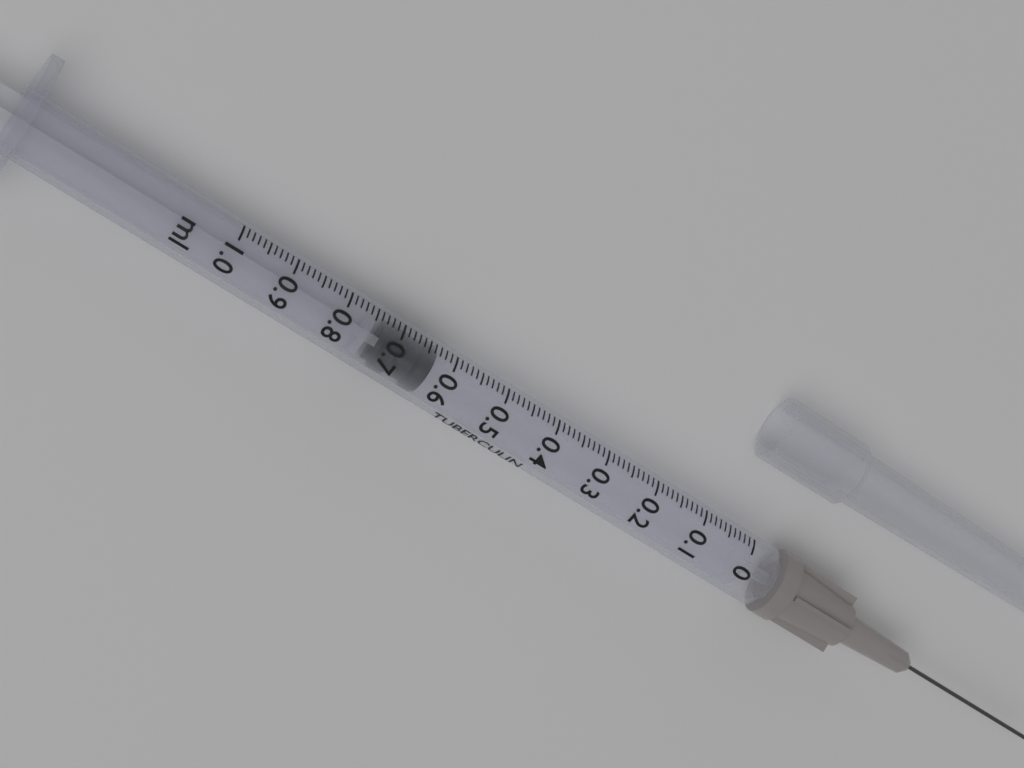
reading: 0.63 ml
